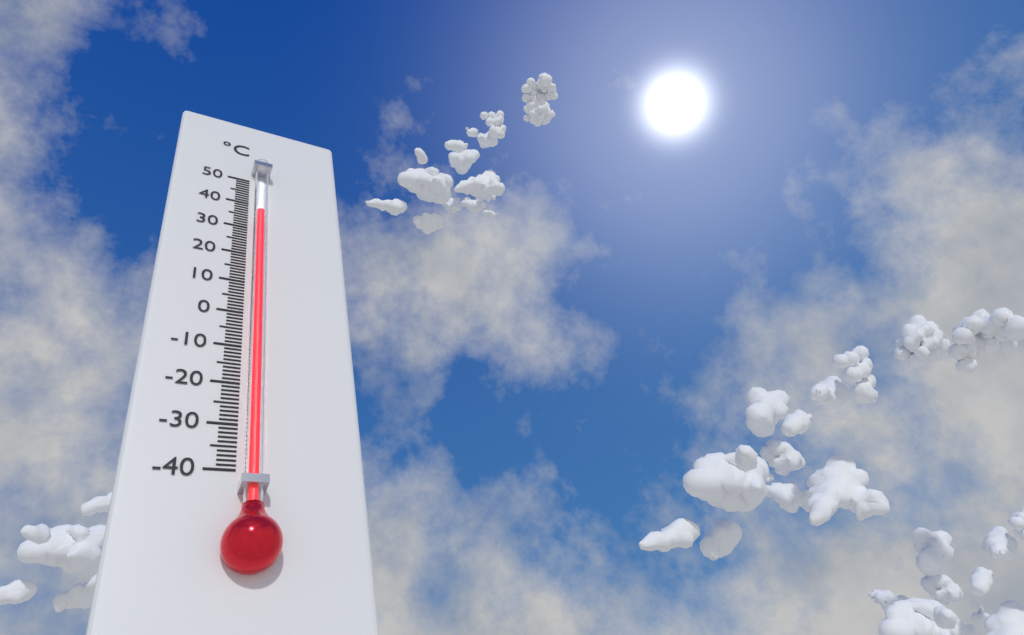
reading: 35 °C
